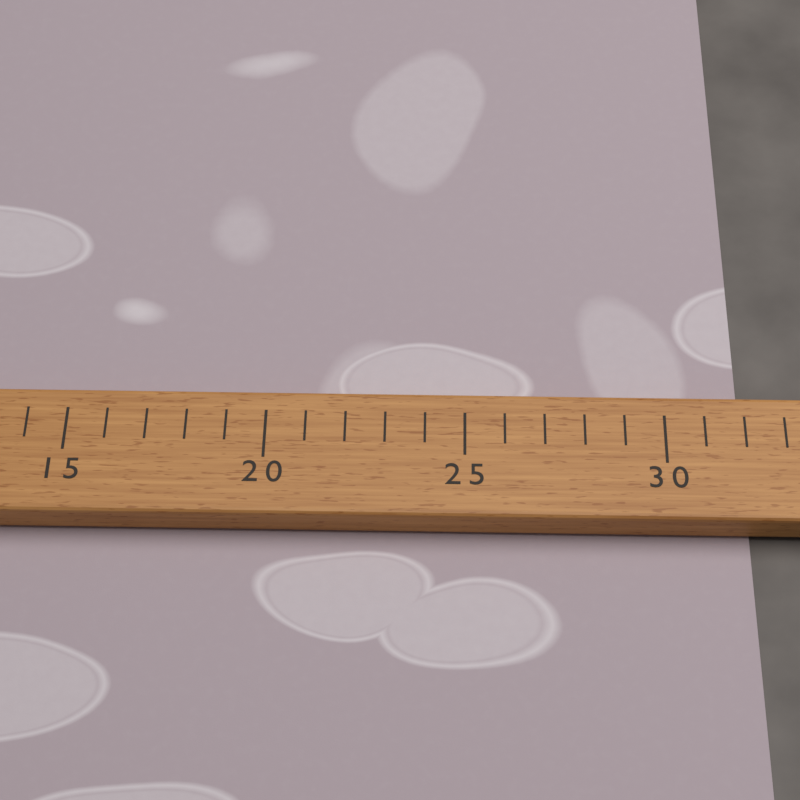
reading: 32 (no unit)
